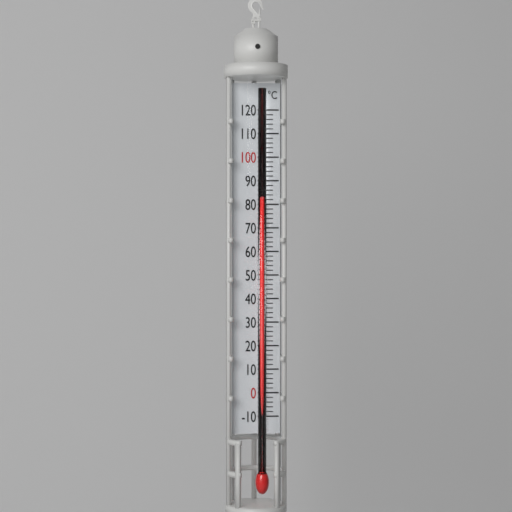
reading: 82 °C
